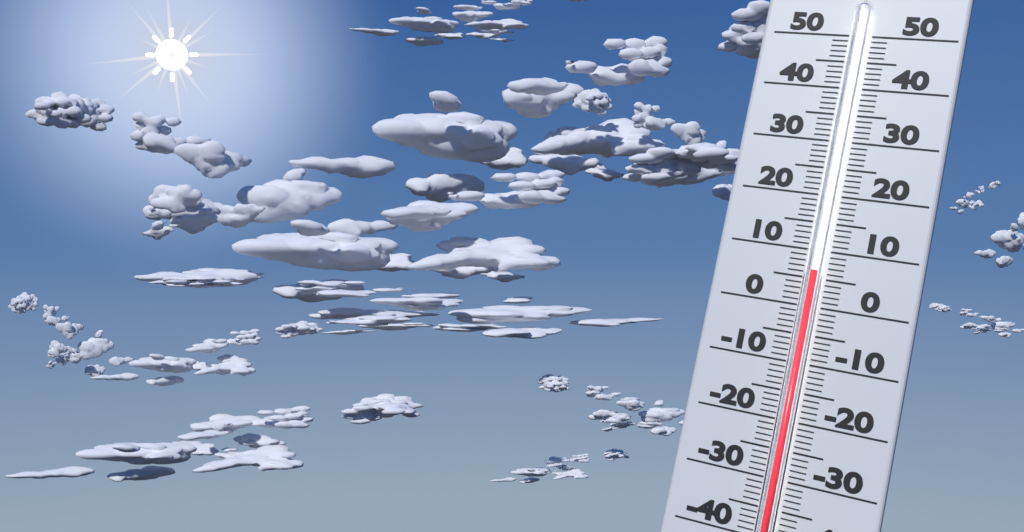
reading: 6 (no unit)
